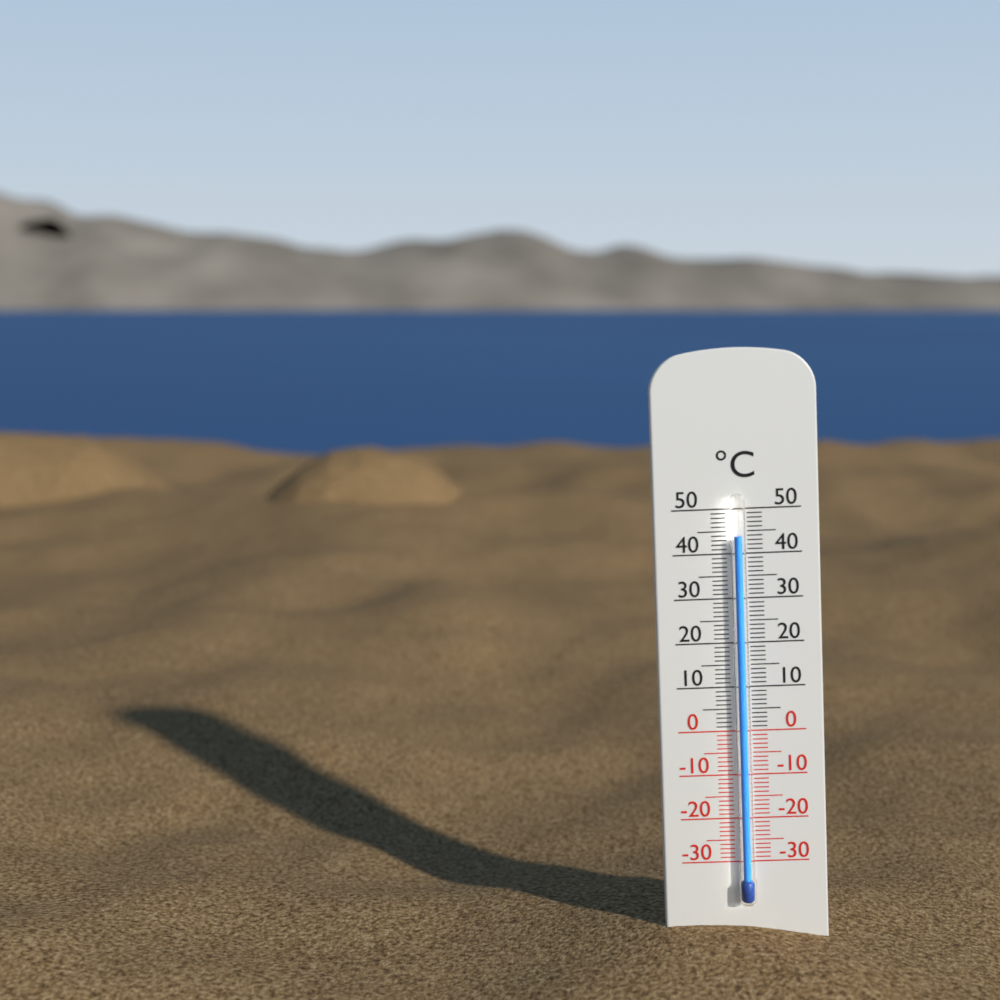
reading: 44 °C
